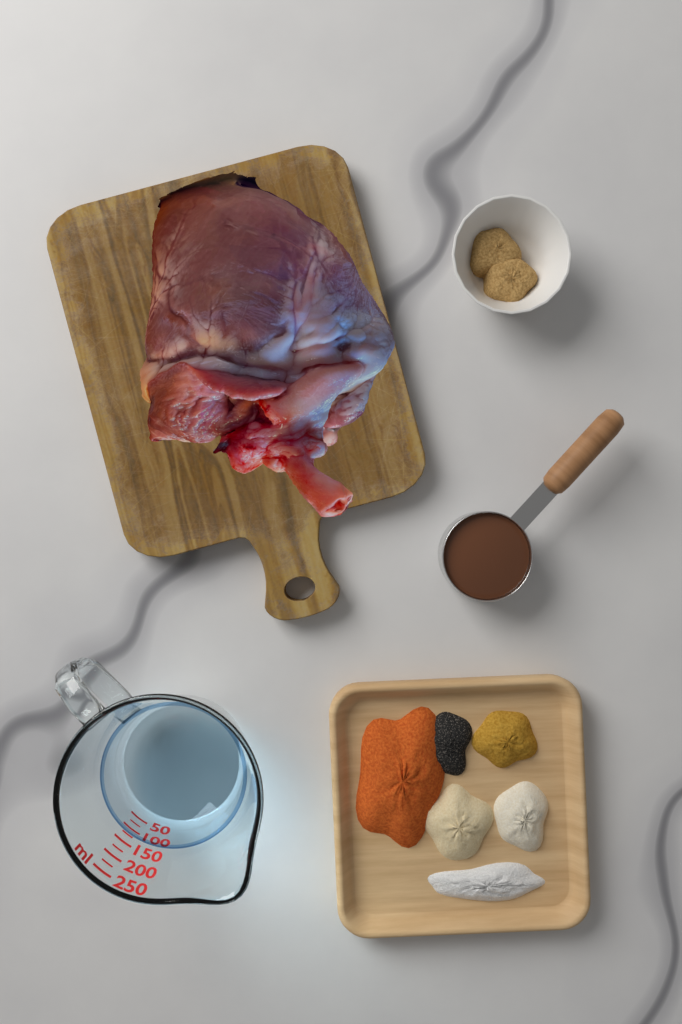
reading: 125 ml
